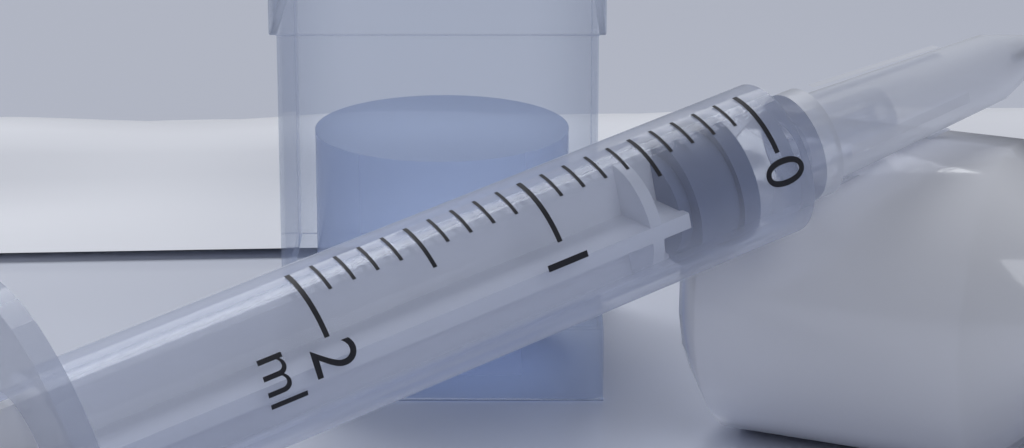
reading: 0.1 ml
